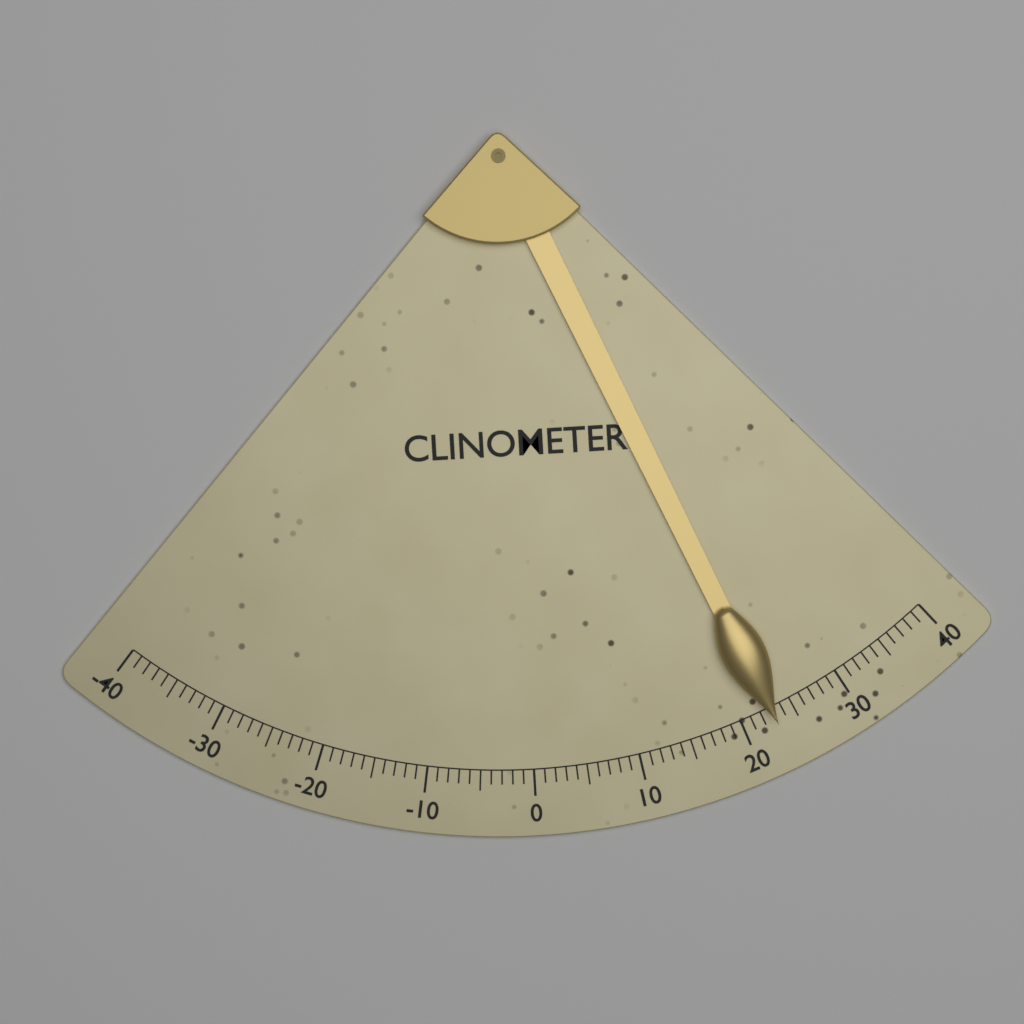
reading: 23 (no unit)
